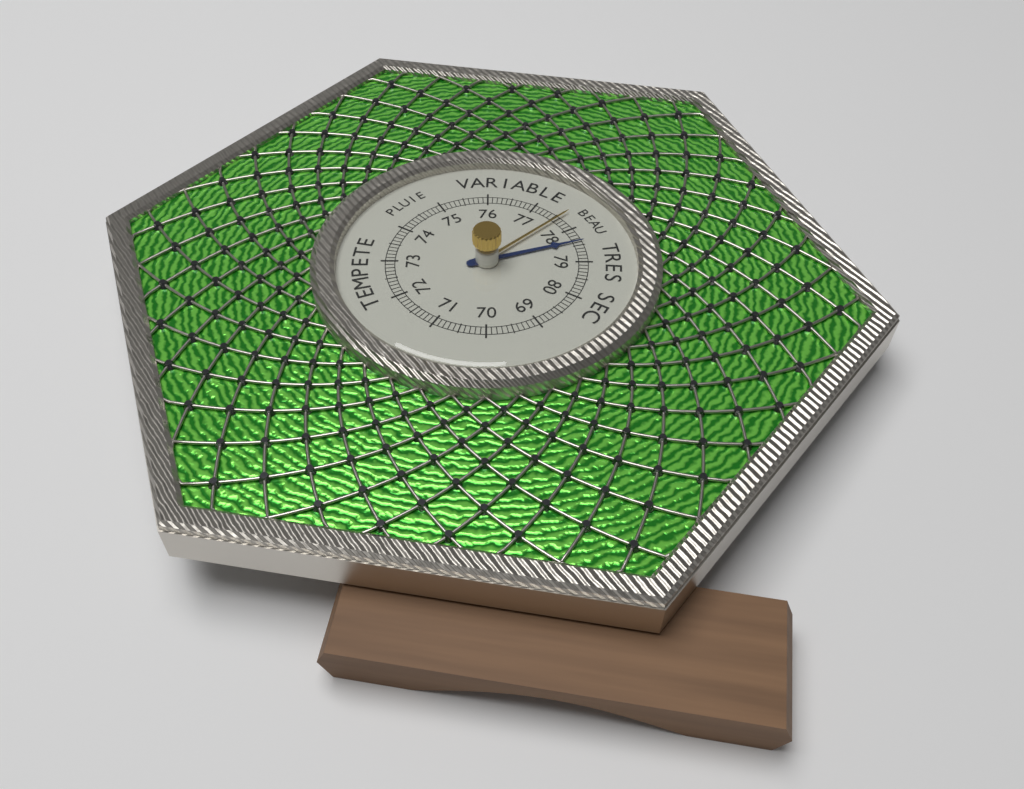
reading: 78.4 (no unit)
